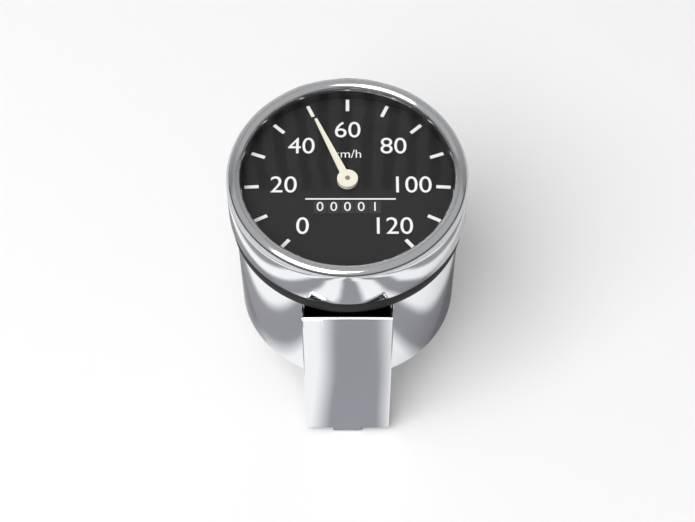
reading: 50 km/h
